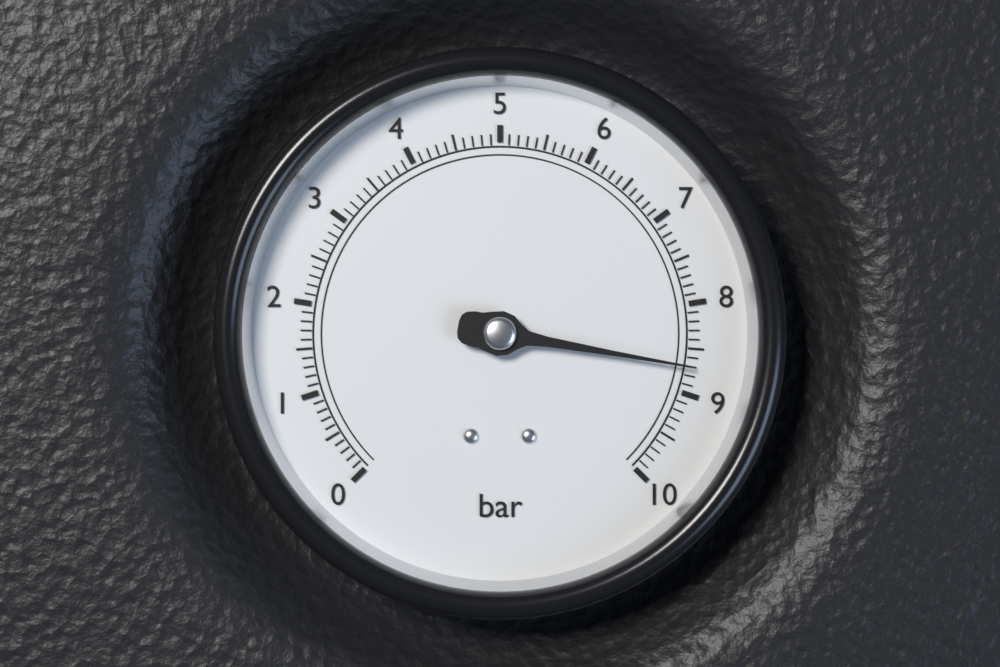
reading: 8.7 bar
